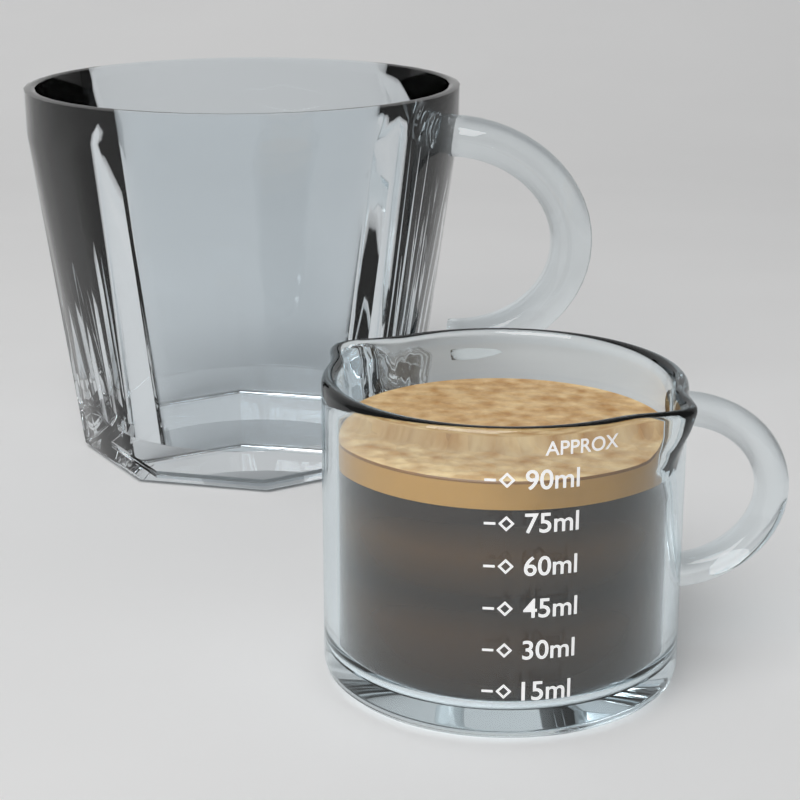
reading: 88 ml
